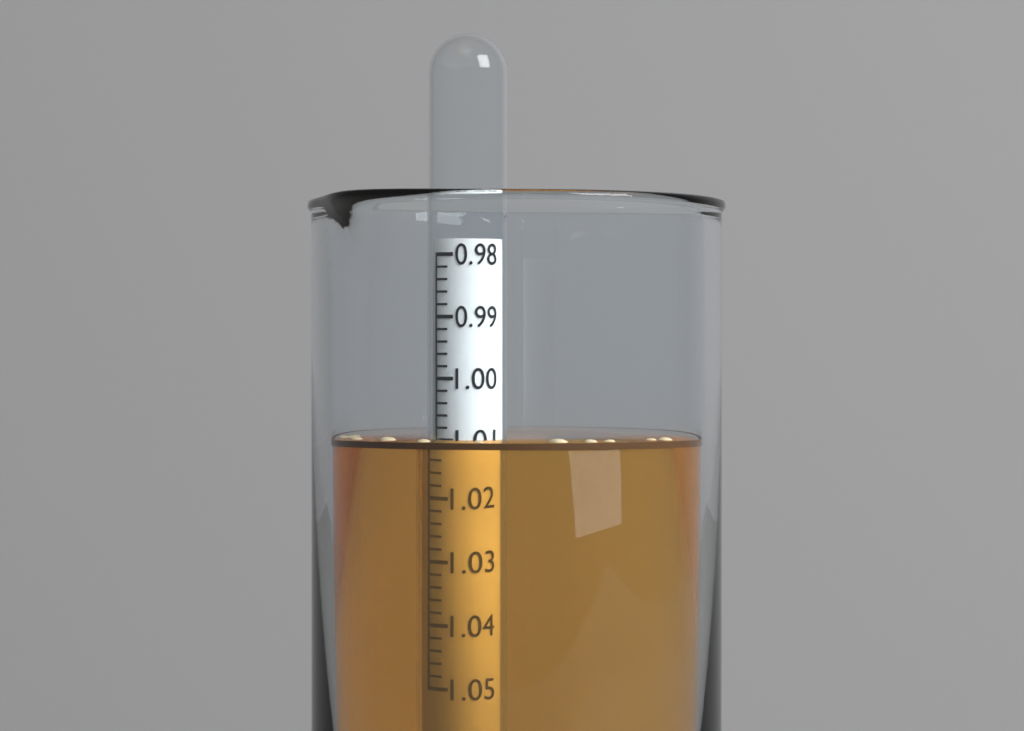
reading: 1.010 (no unit)
